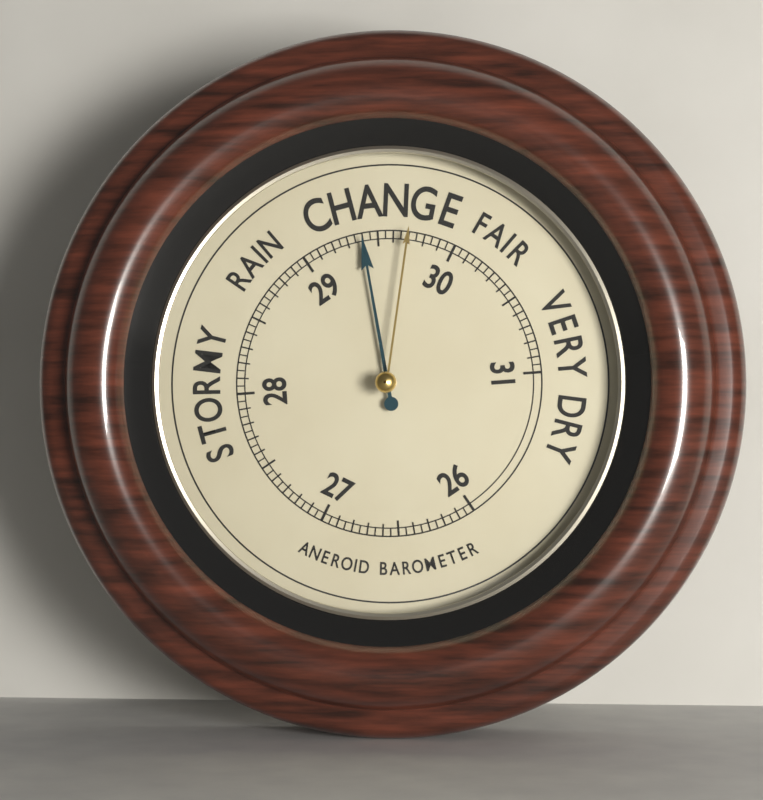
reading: 29.40 (no unit)
